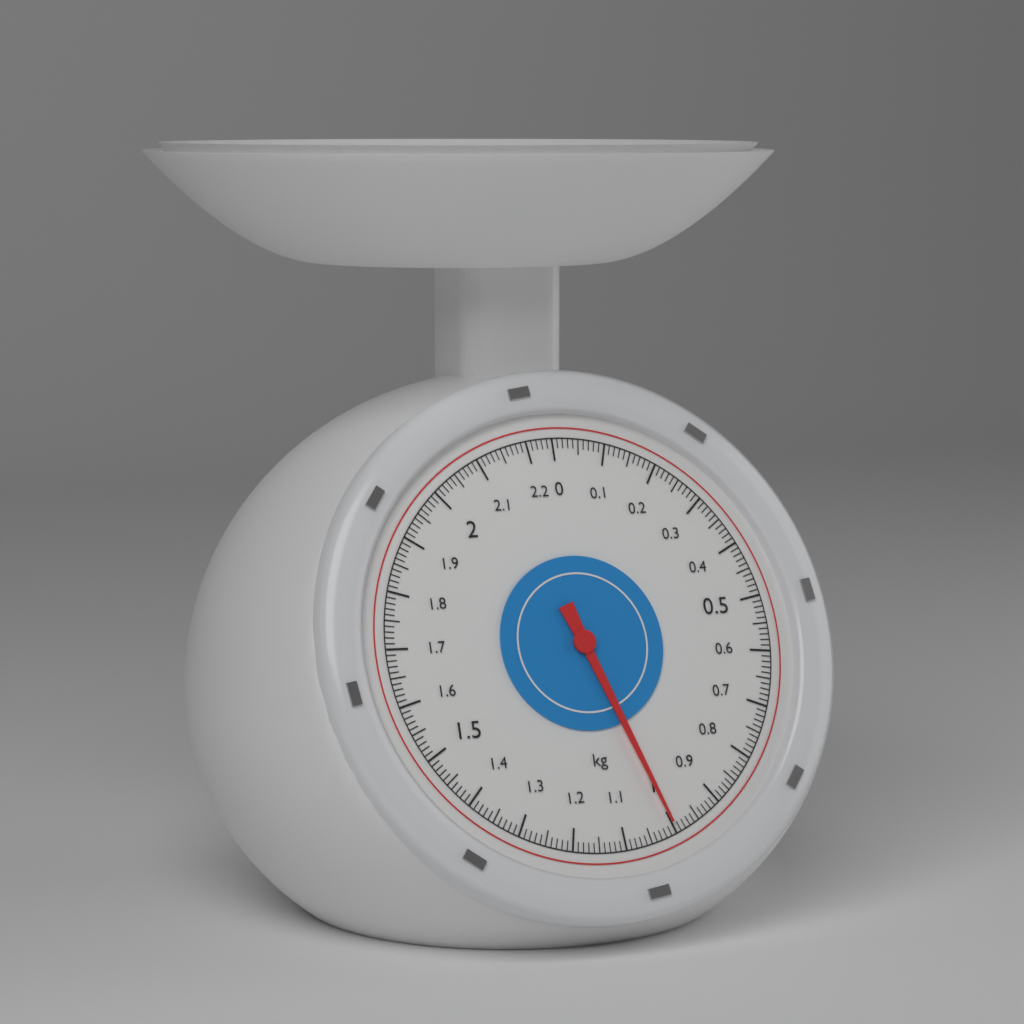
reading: 1.00 kg
